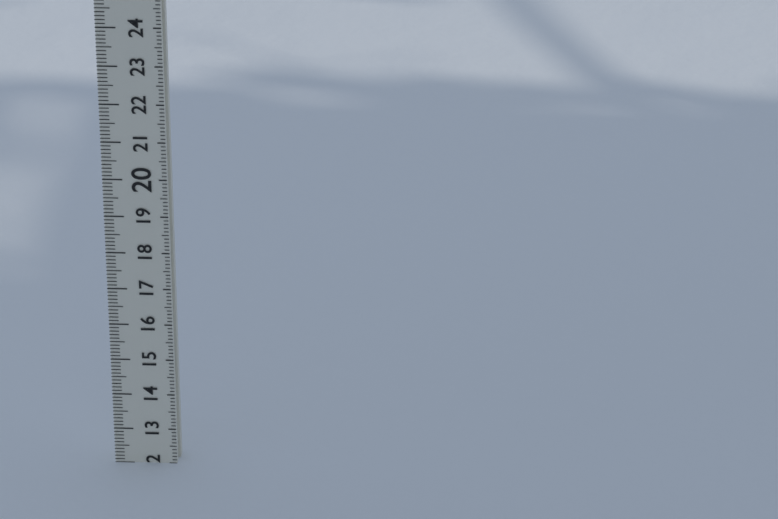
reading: 12.0 (no unit)
